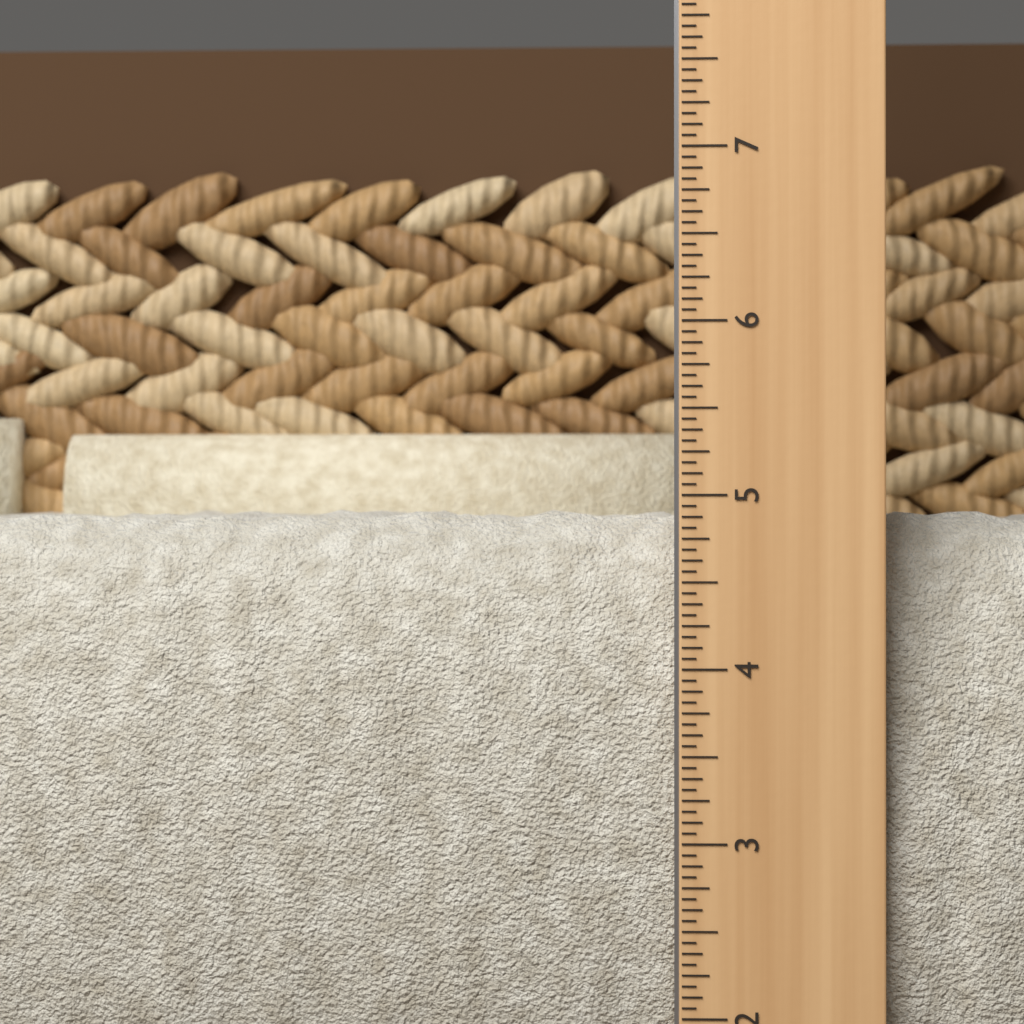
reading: 4.9375 in
